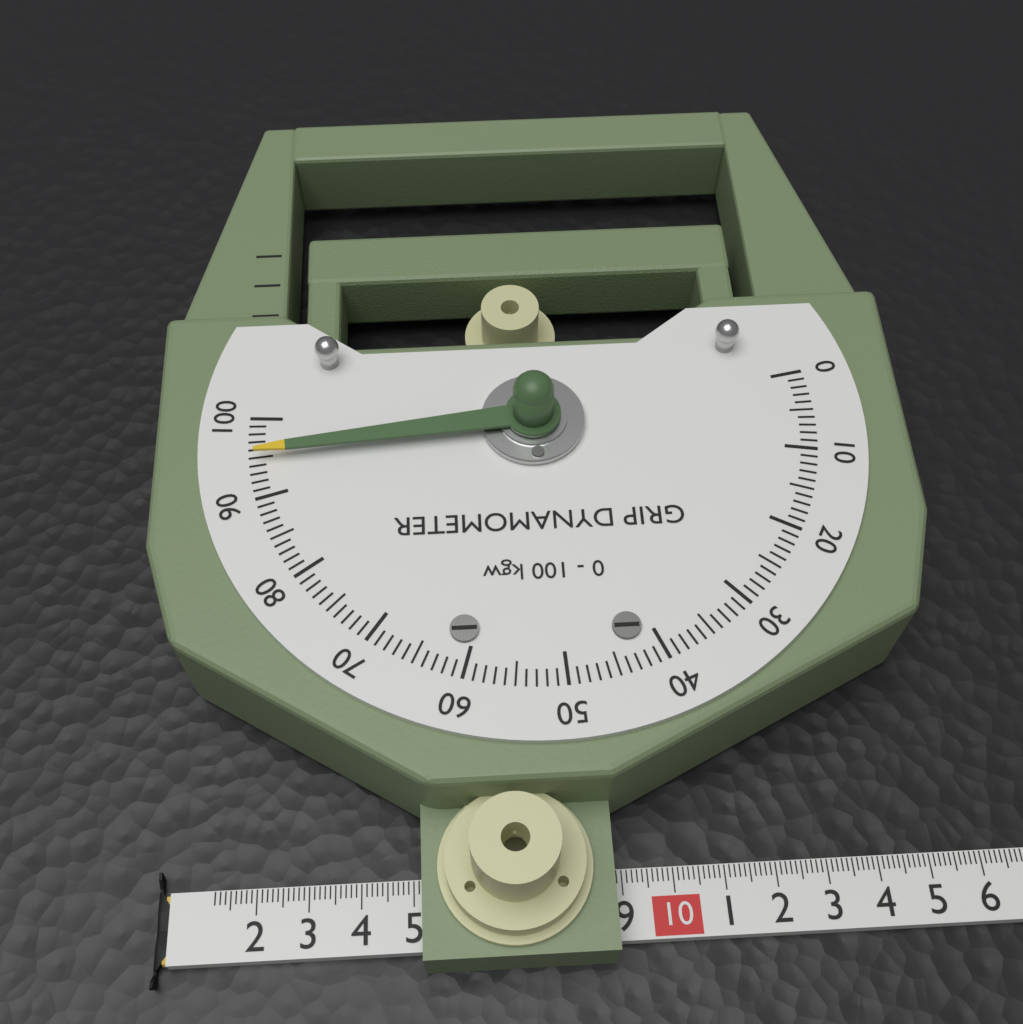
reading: 95 kgw
